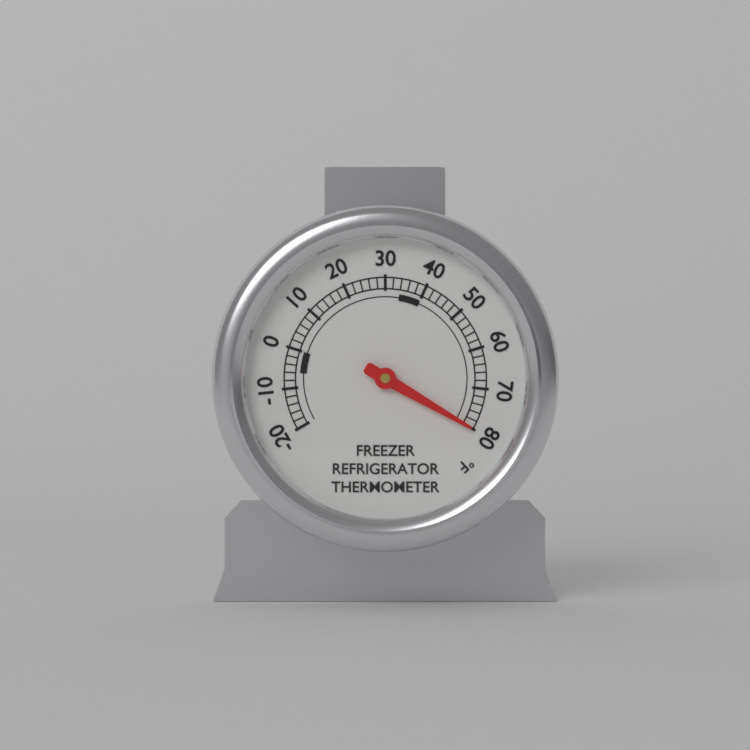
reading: 80 °F
